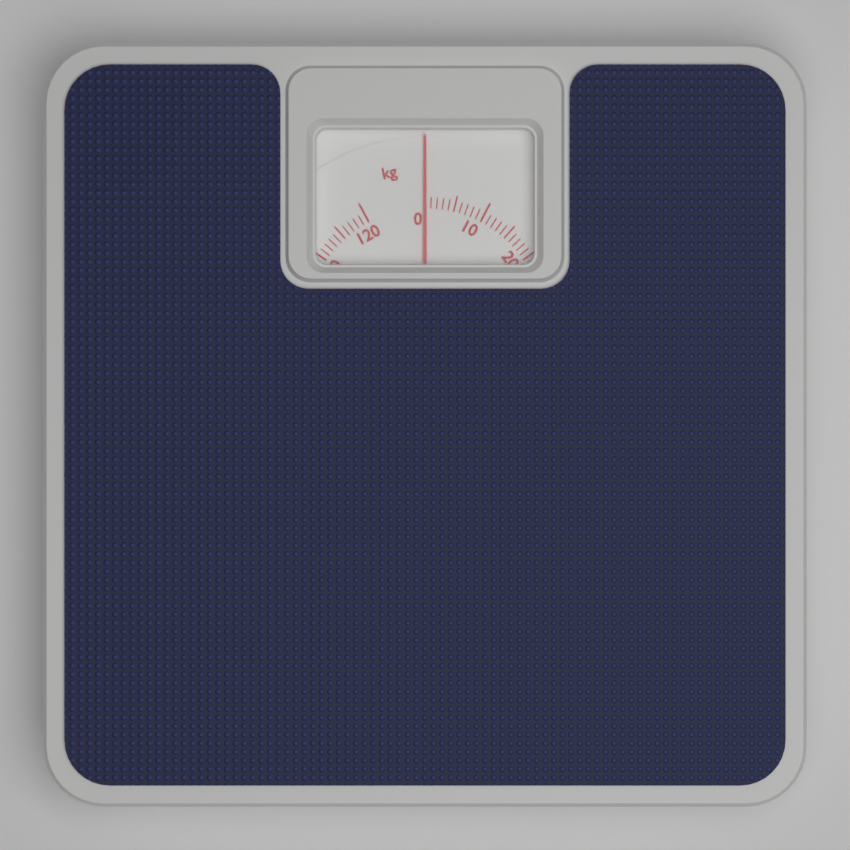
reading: 0 kg
